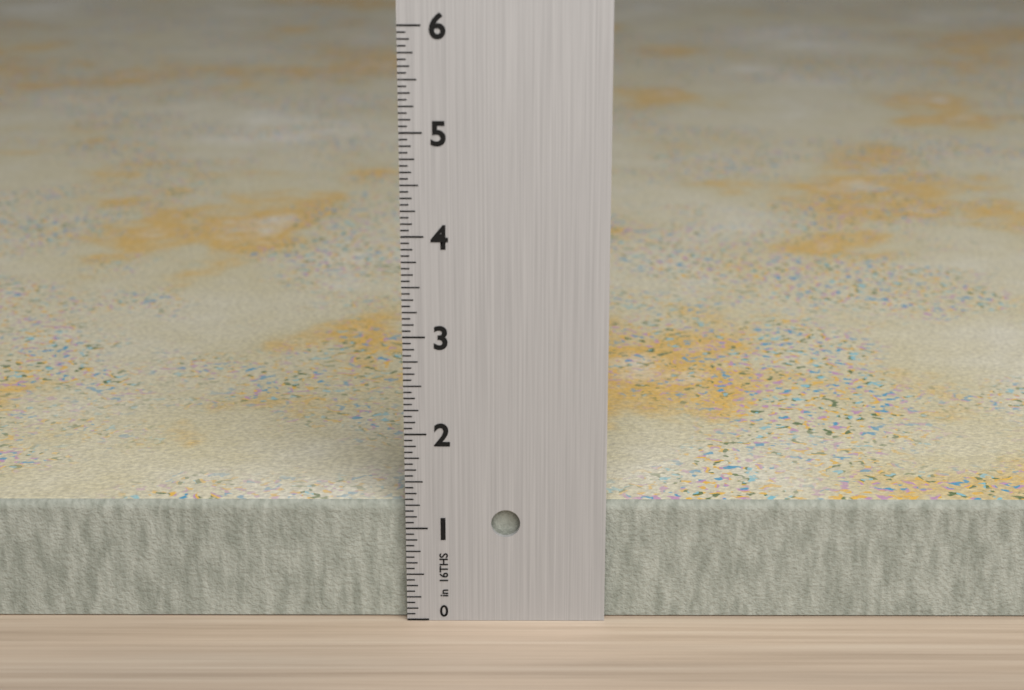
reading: 1.2500 in
